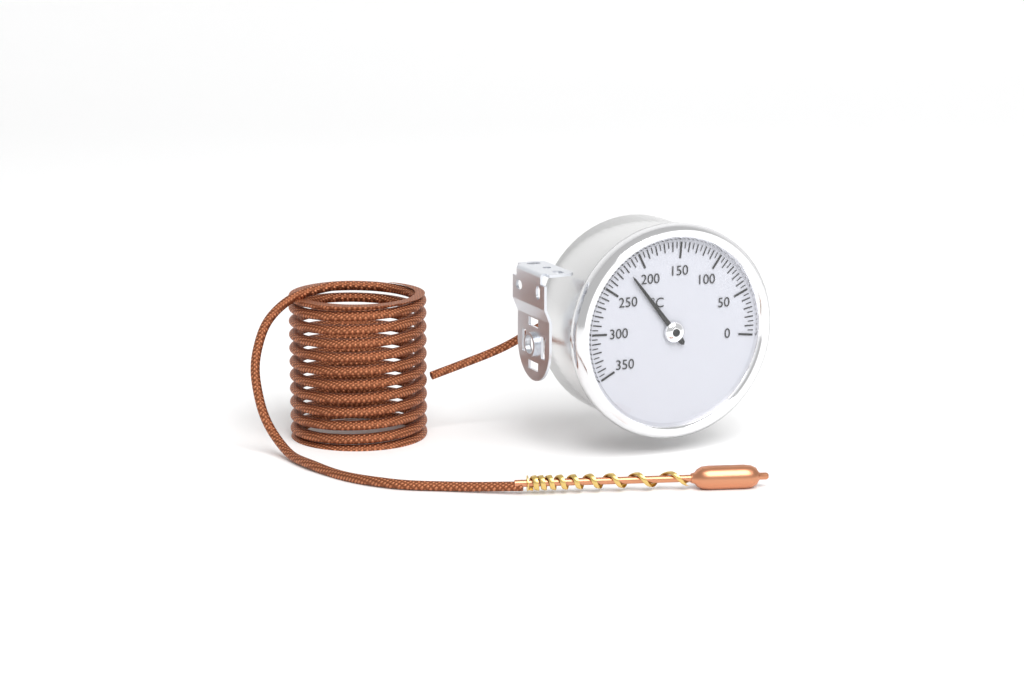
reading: 220 °C
